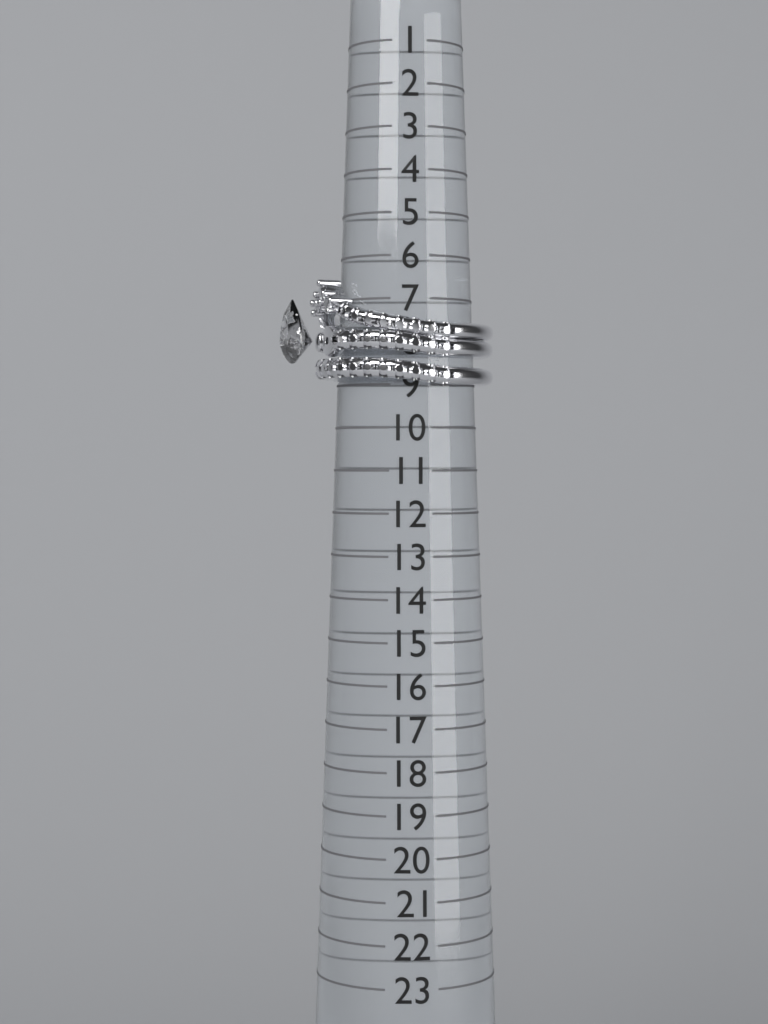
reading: 9 (no unit)
